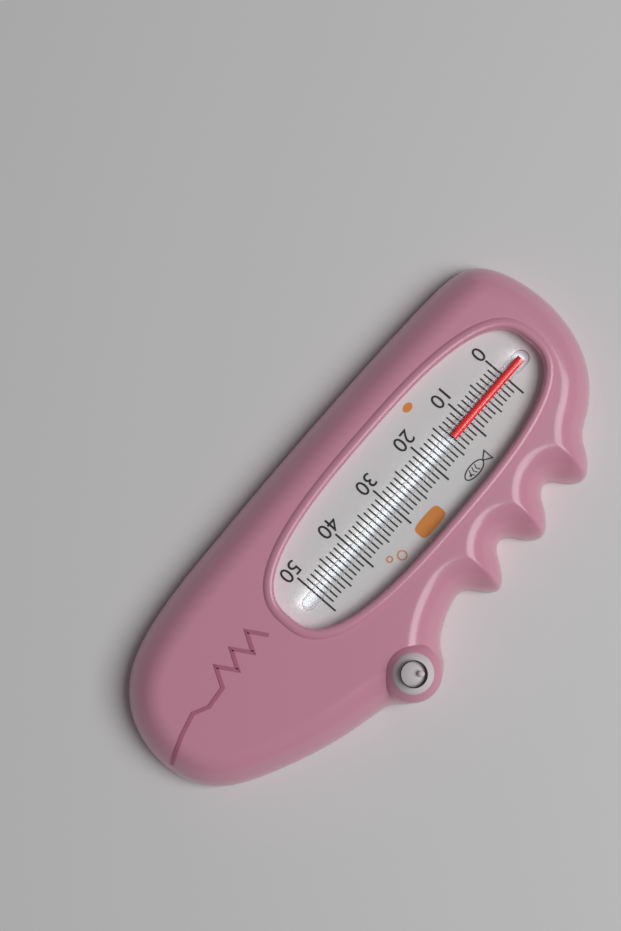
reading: 14 (no unit)
